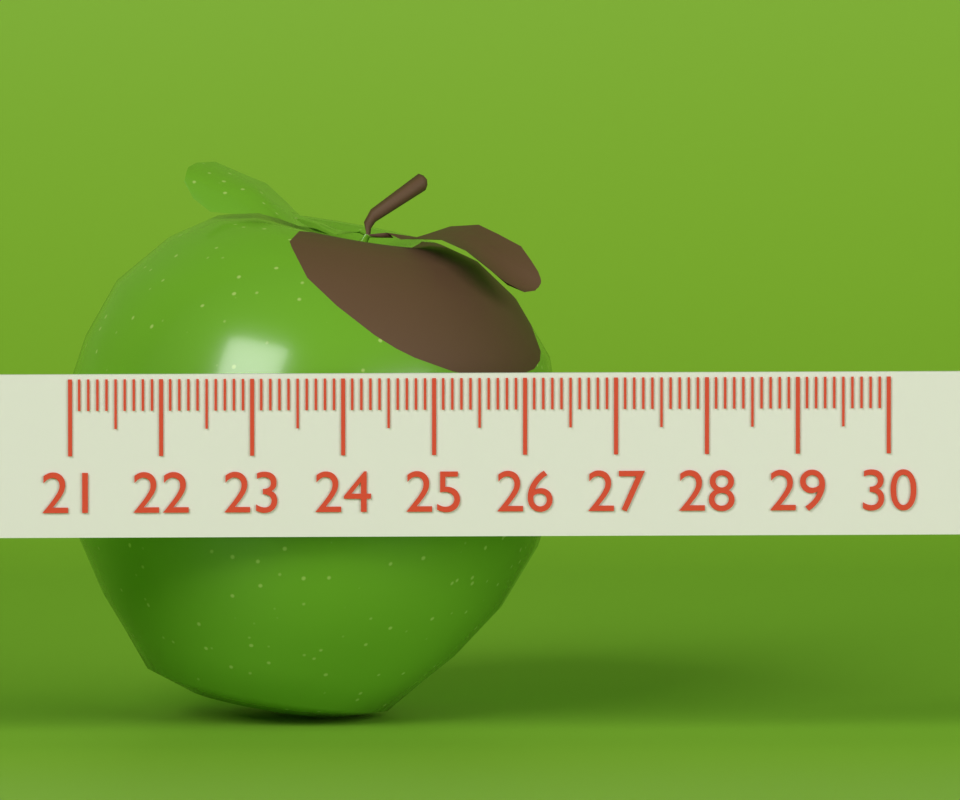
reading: 26.5 (no unit)
